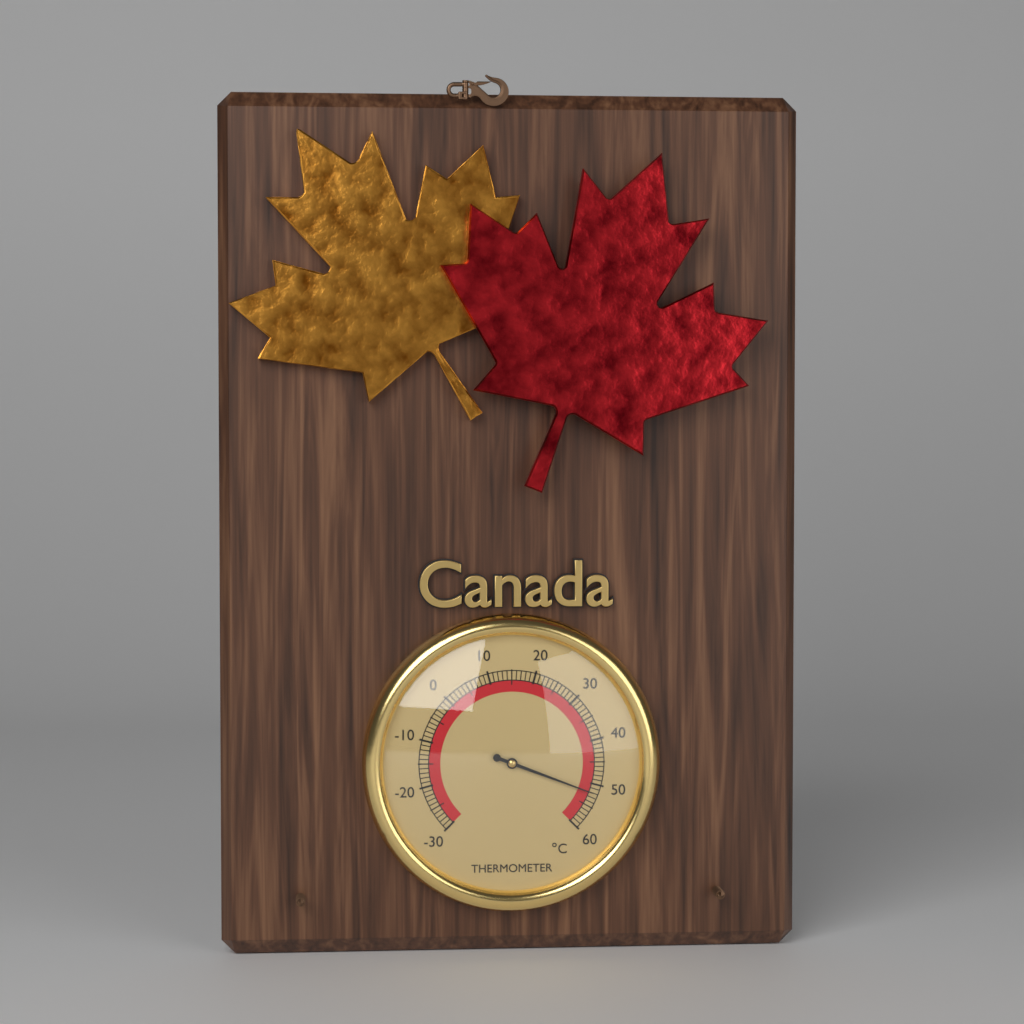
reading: 52 °C
